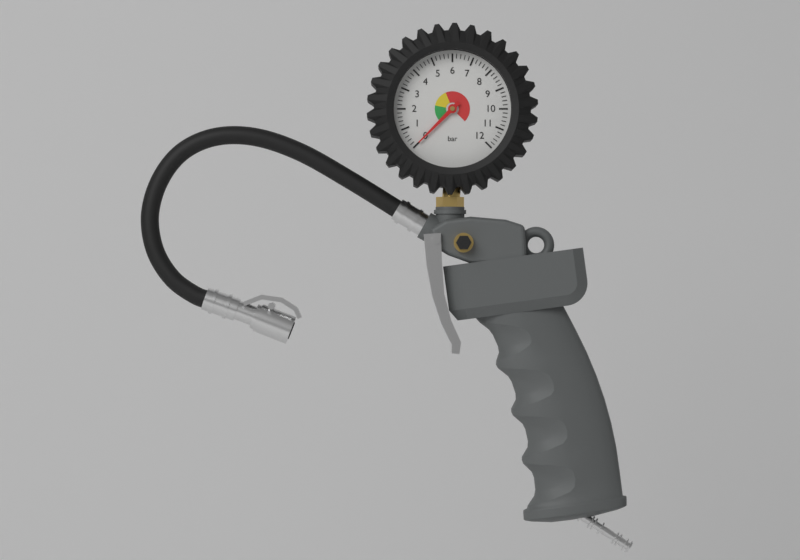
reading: 0.0 bar
